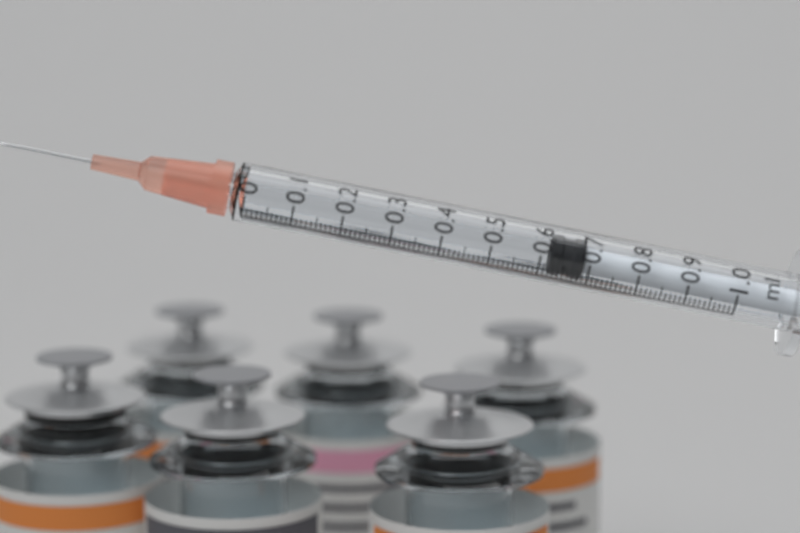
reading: 0.62 ml
